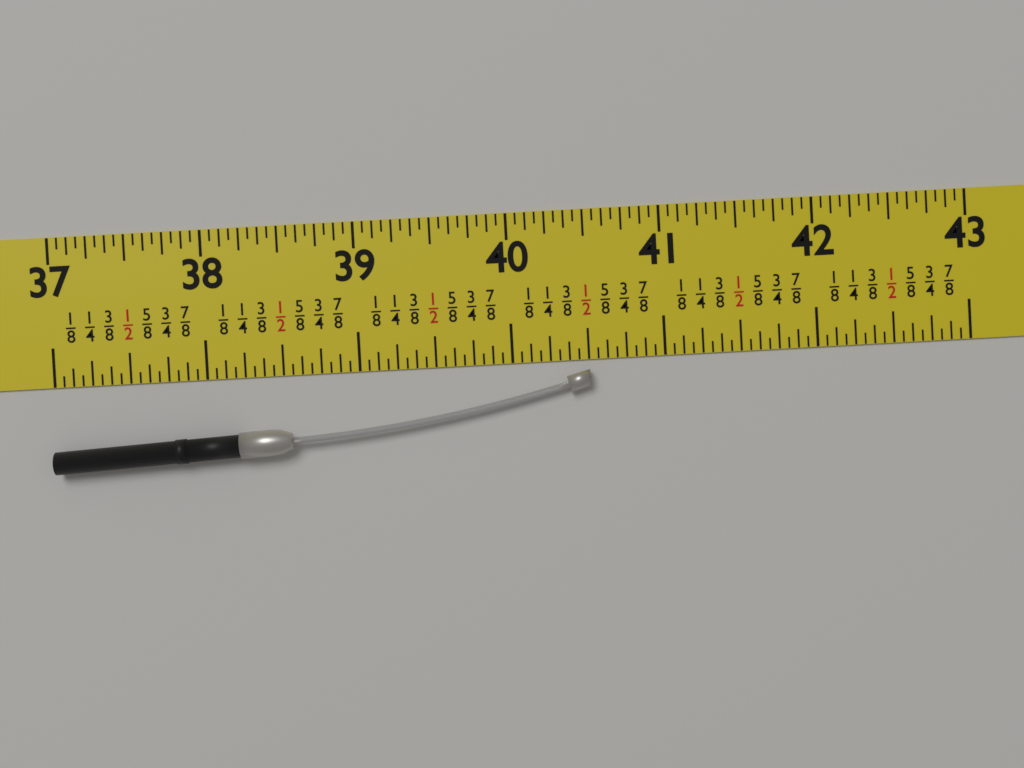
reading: 40.5000 in
